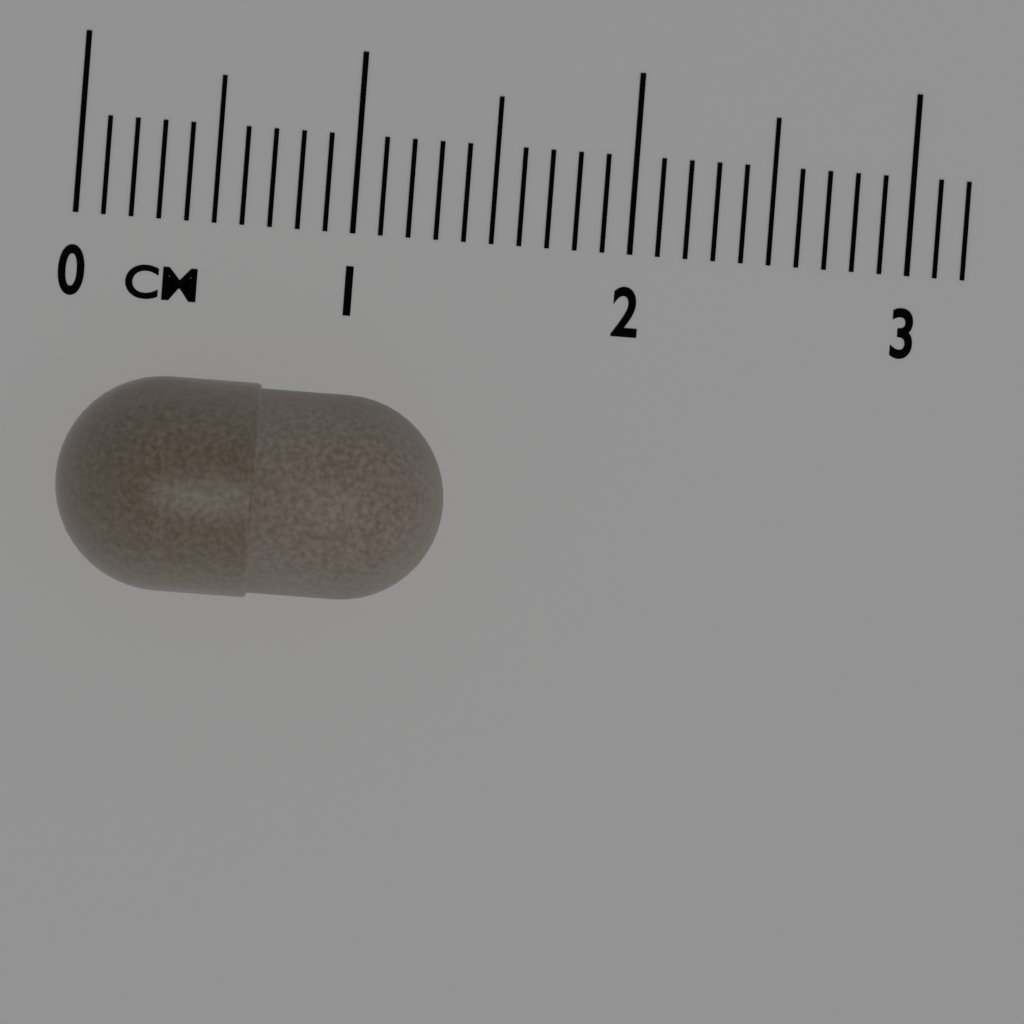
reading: 1.4 cm
